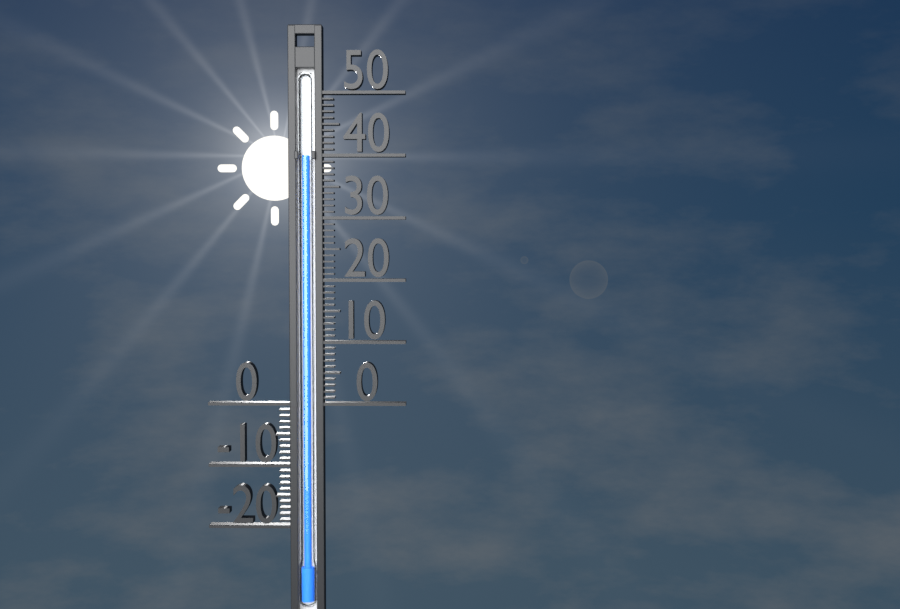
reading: 40 (no unit)
